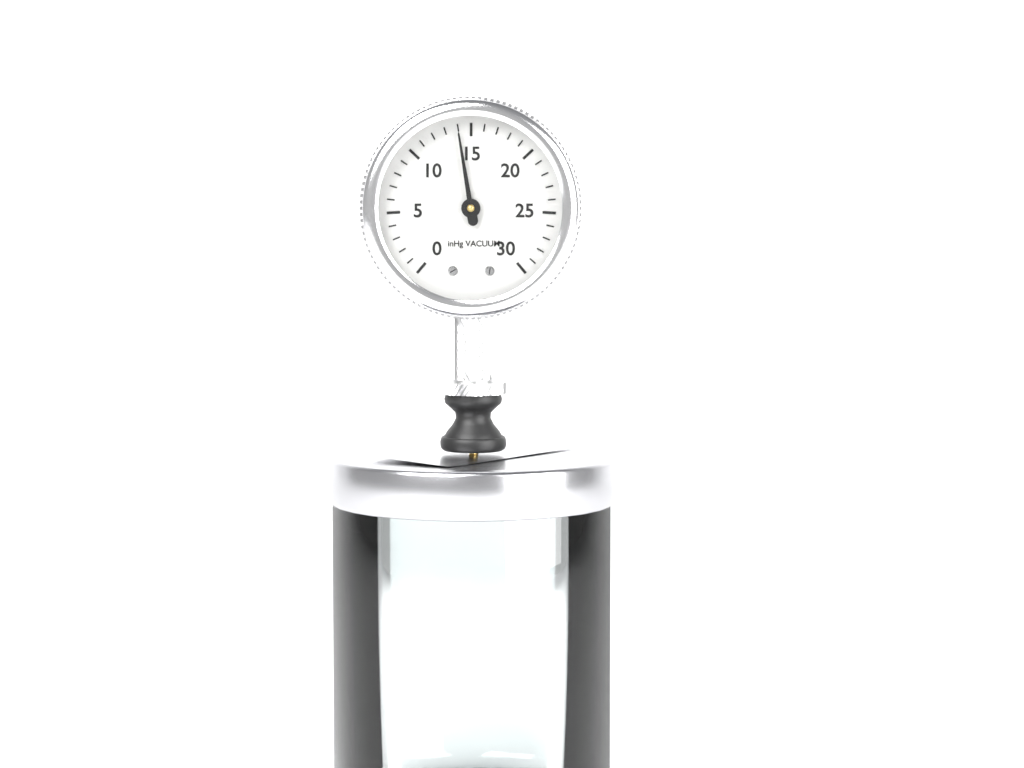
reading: 14 inHg
